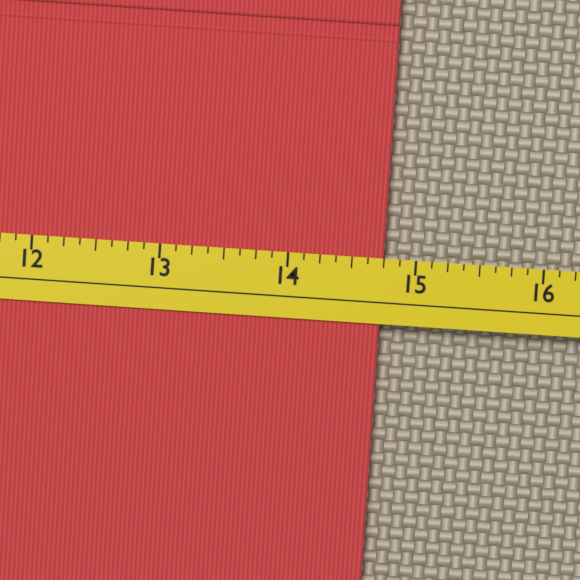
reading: 14.750 (no unit)
